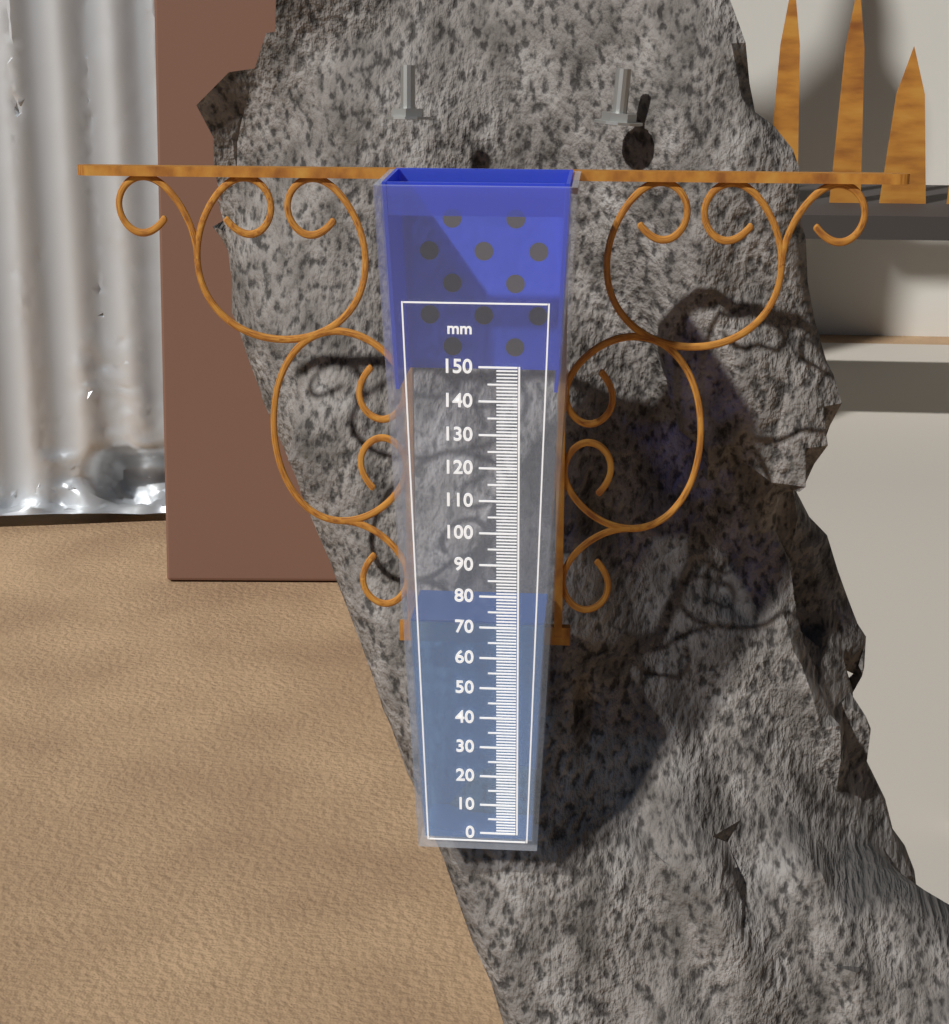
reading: 71 mm
